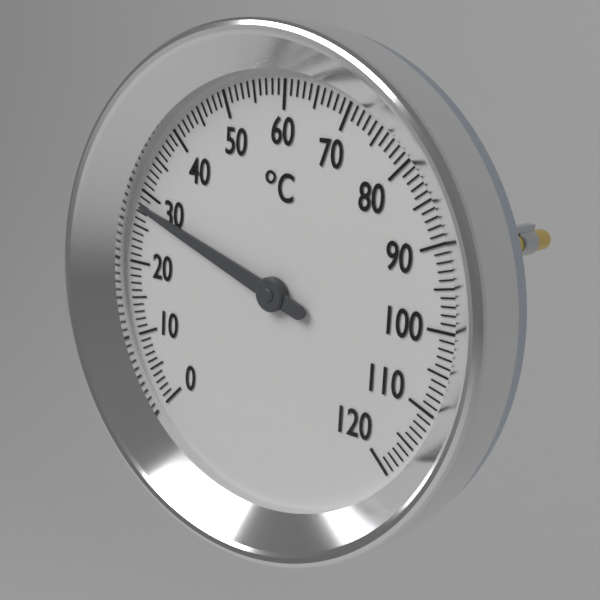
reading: 28 °C
